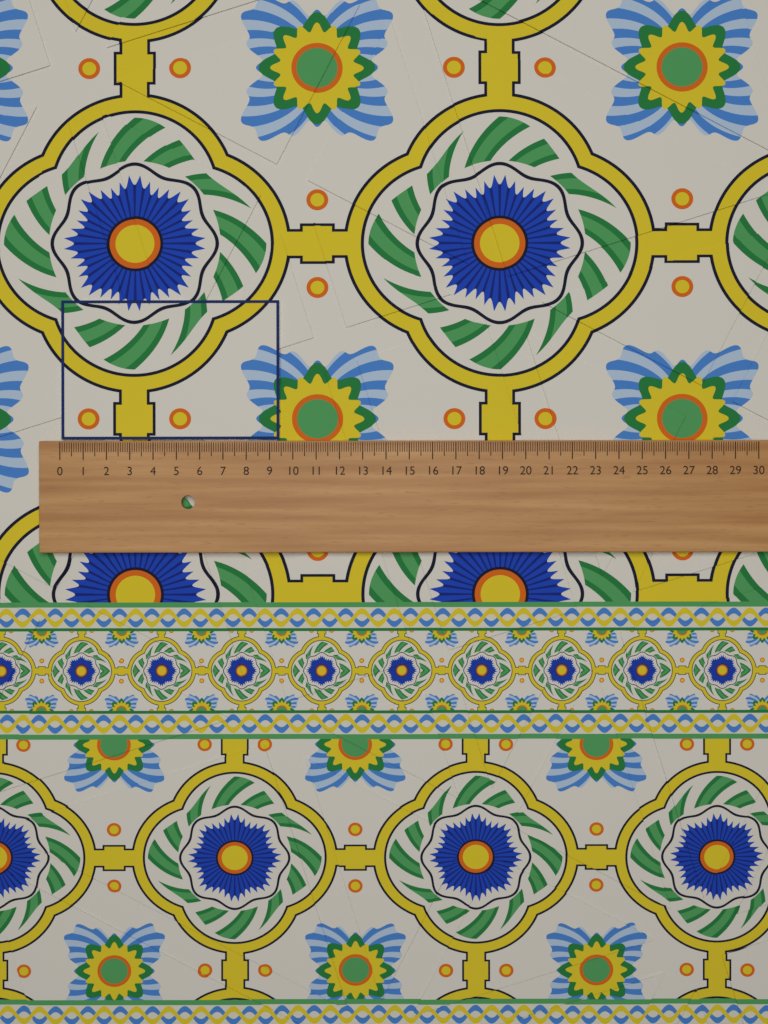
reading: 9.4 (no unit)
